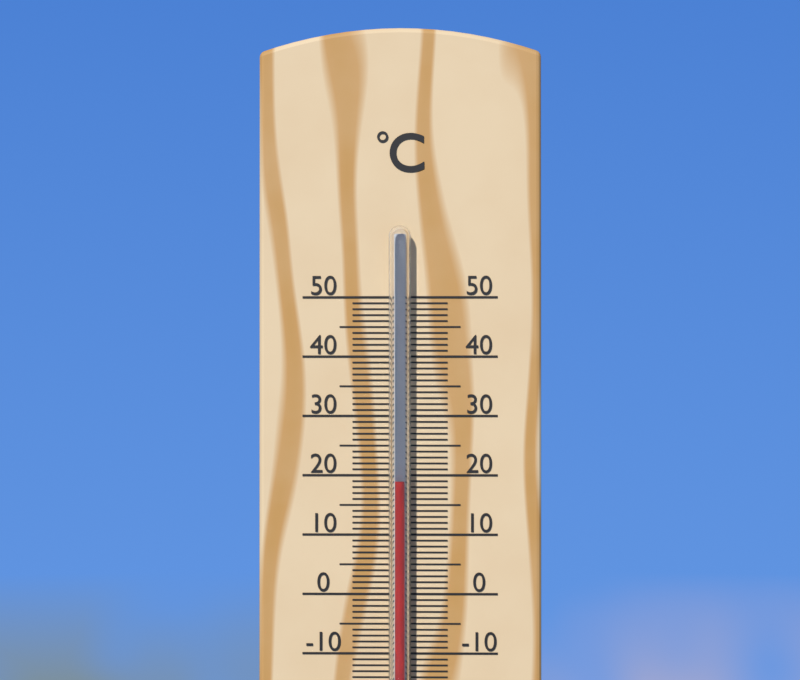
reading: 19 °C
